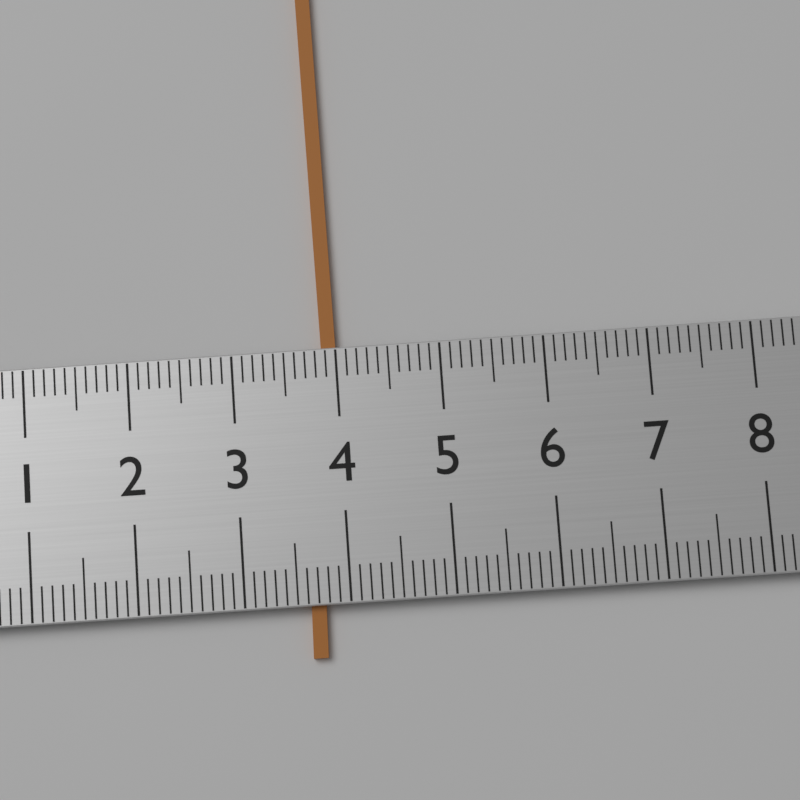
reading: 4.0 (no unit)
